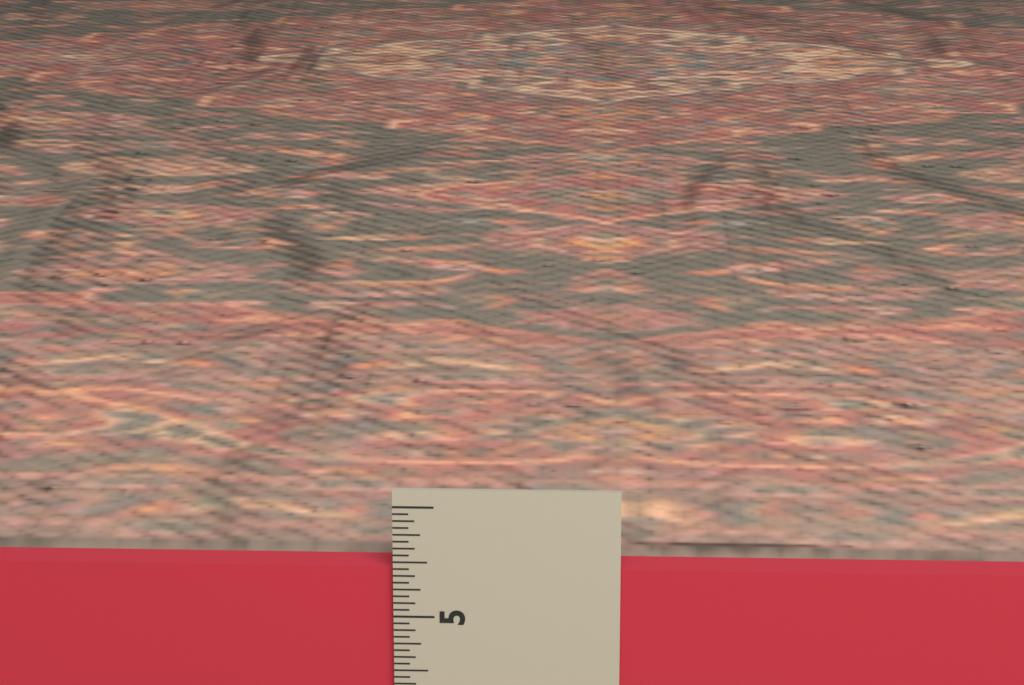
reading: 5.4375 in
